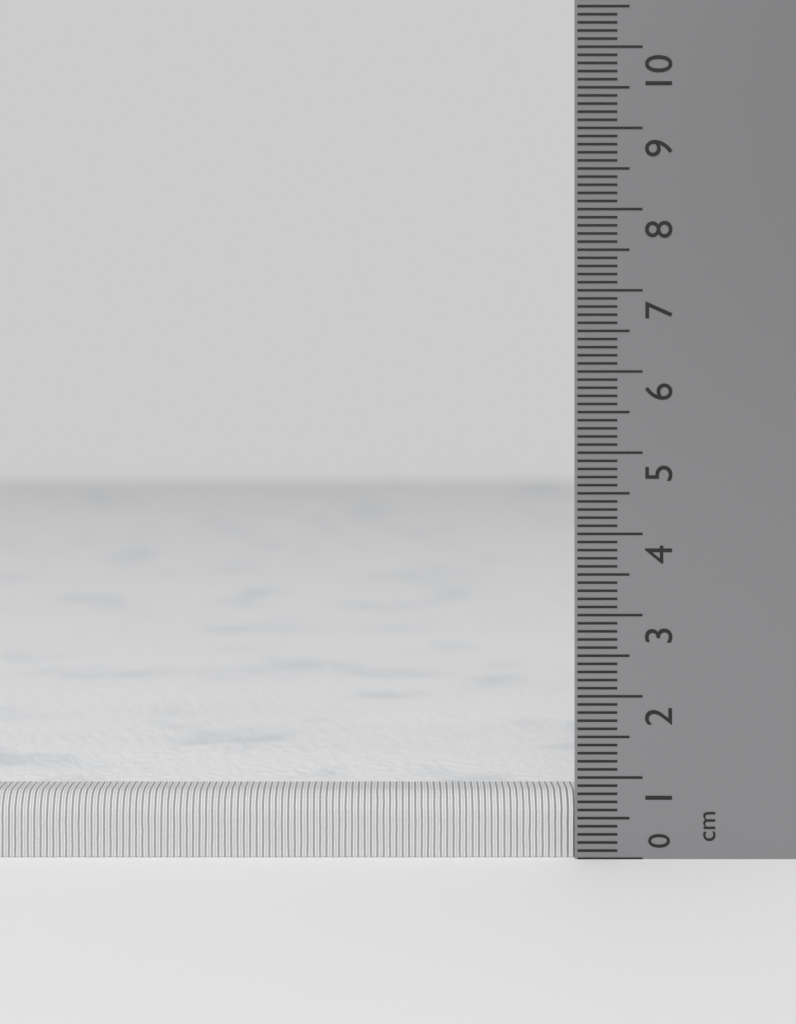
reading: 0.8 cm
